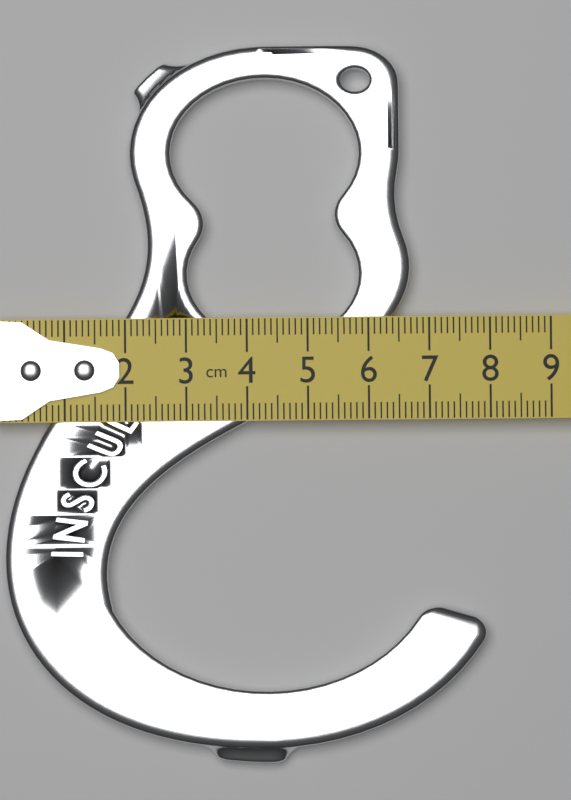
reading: 7.9 cm
